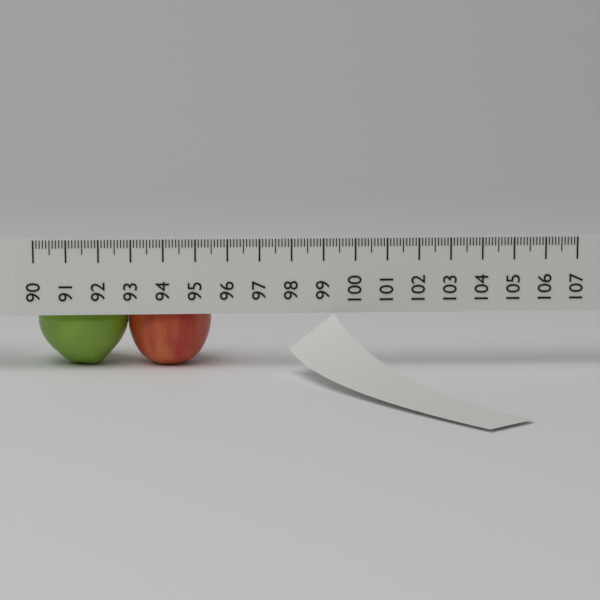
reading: 95.5 (no unit)
